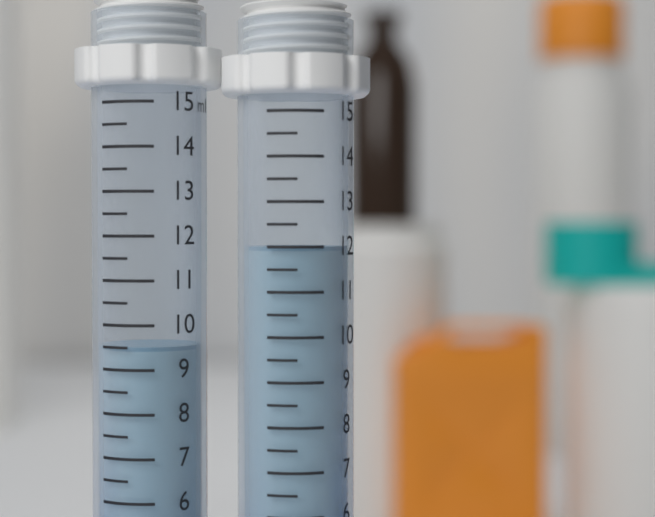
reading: 9.5 ml
